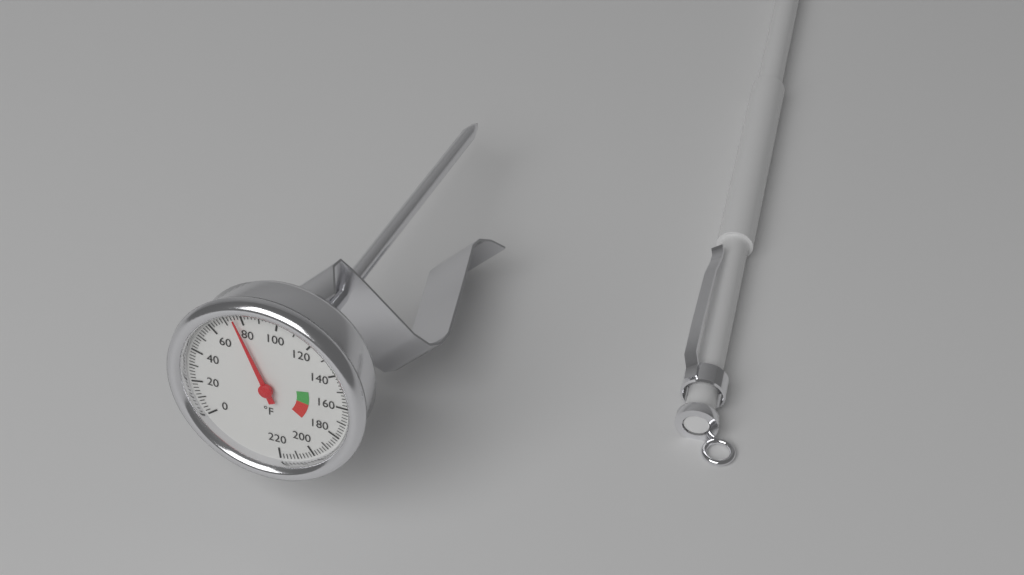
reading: 76 °F
